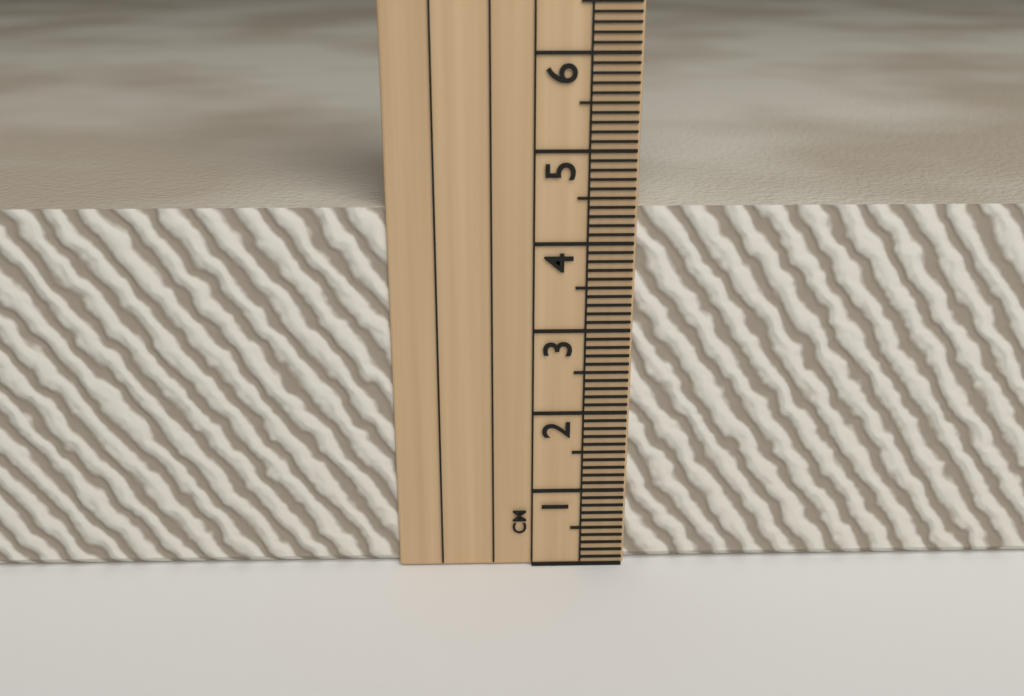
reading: 4.4 cm
